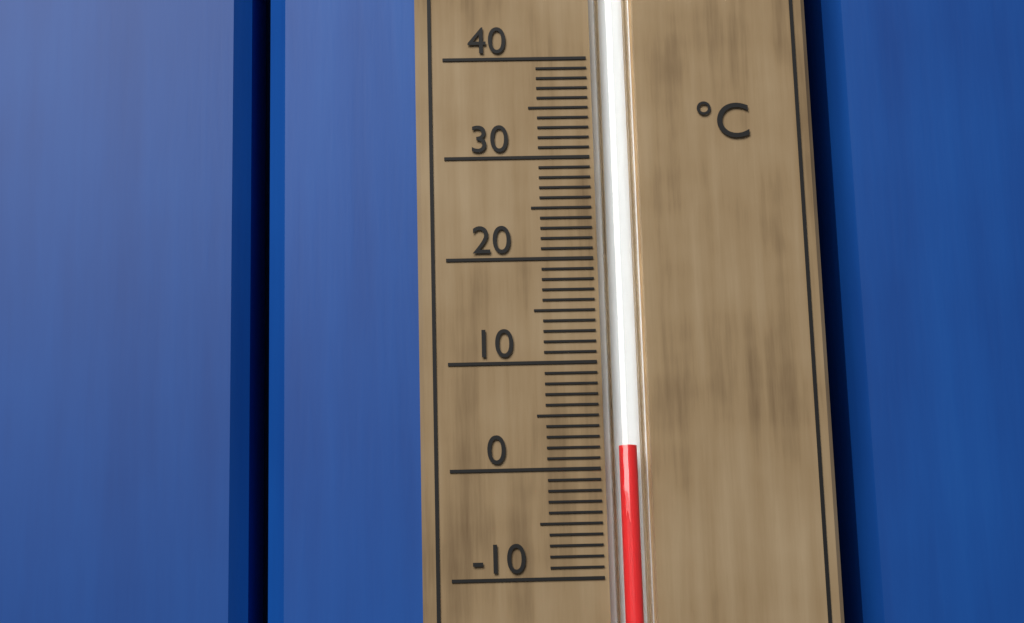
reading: 2 °C
